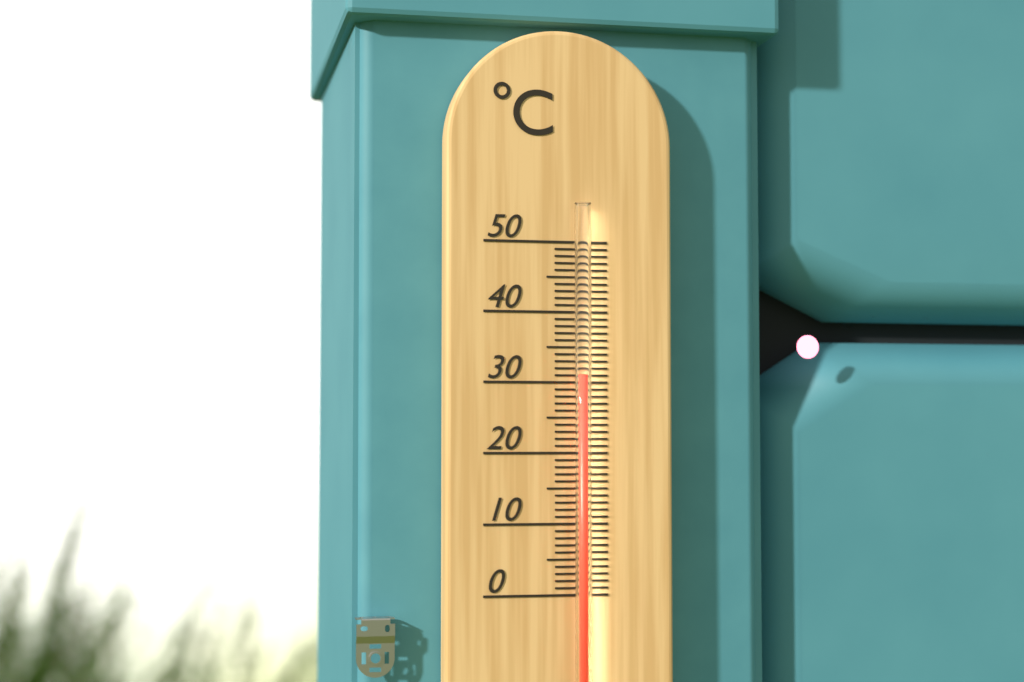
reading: 31 °C
